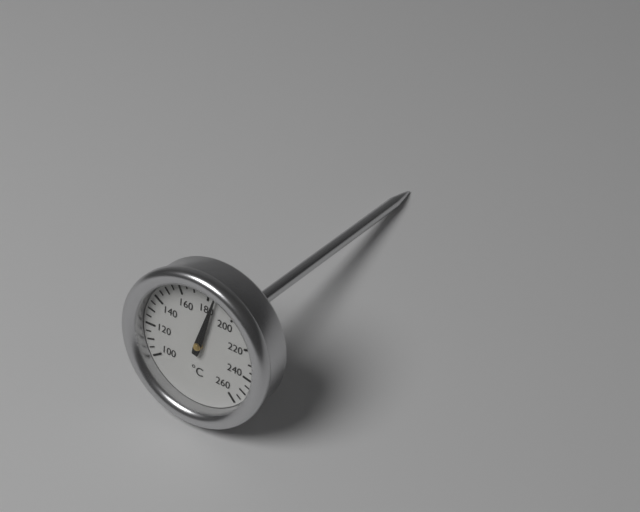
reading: 185 °C
